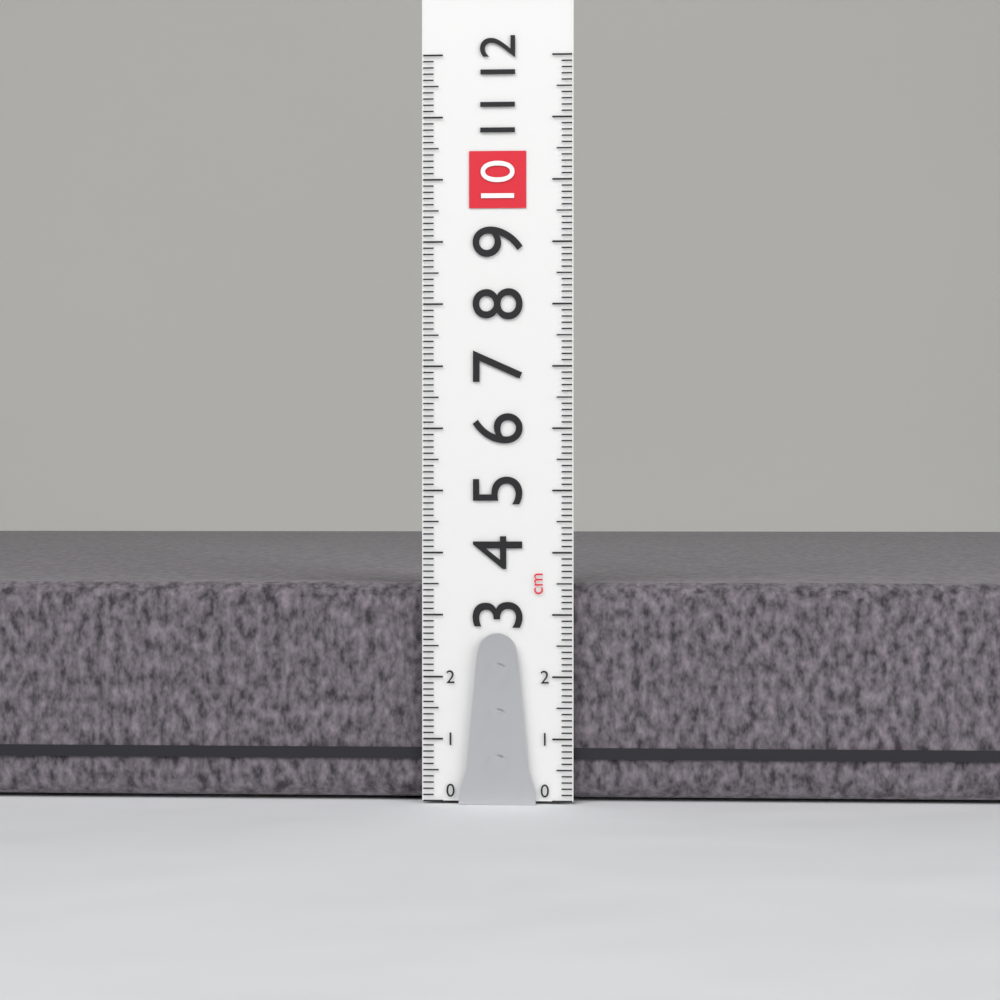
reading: 3.5 cm
